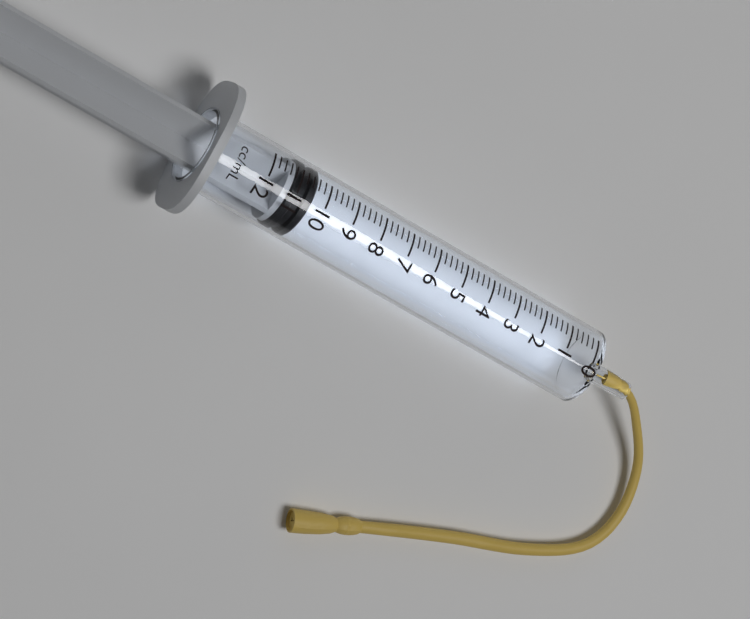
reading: 10.4 ml
